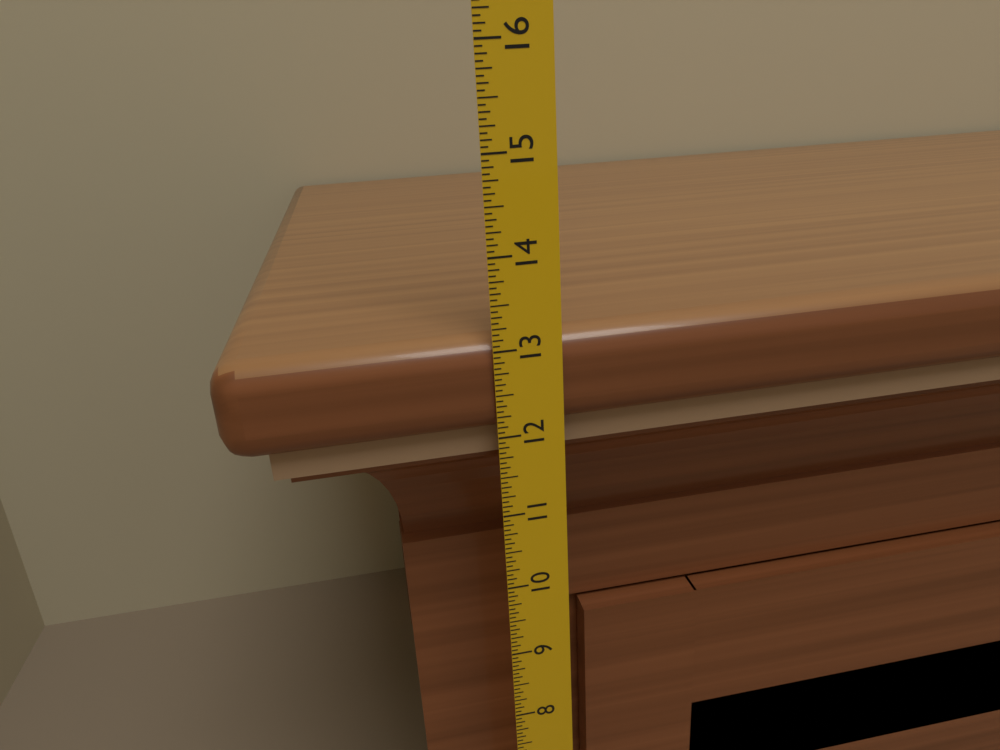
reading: 13.1250 in
